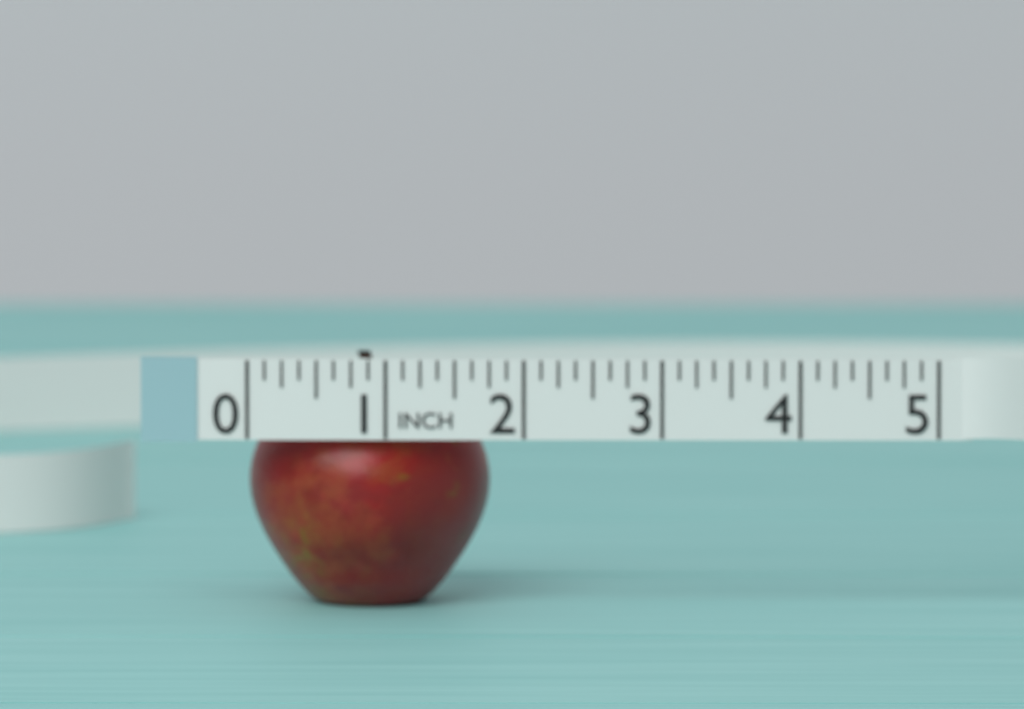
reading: 1.750 in
